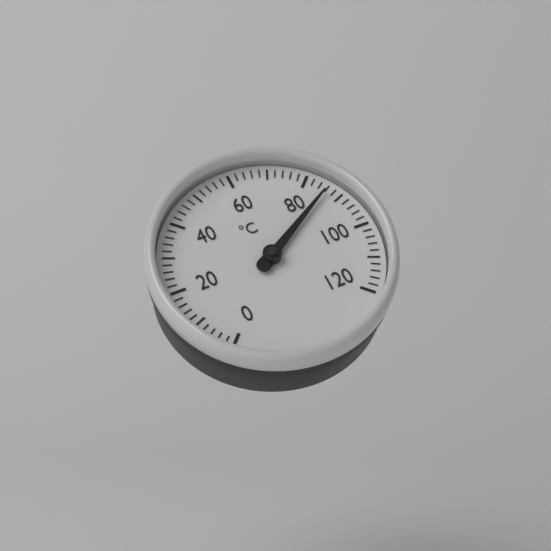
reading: 86 °C
